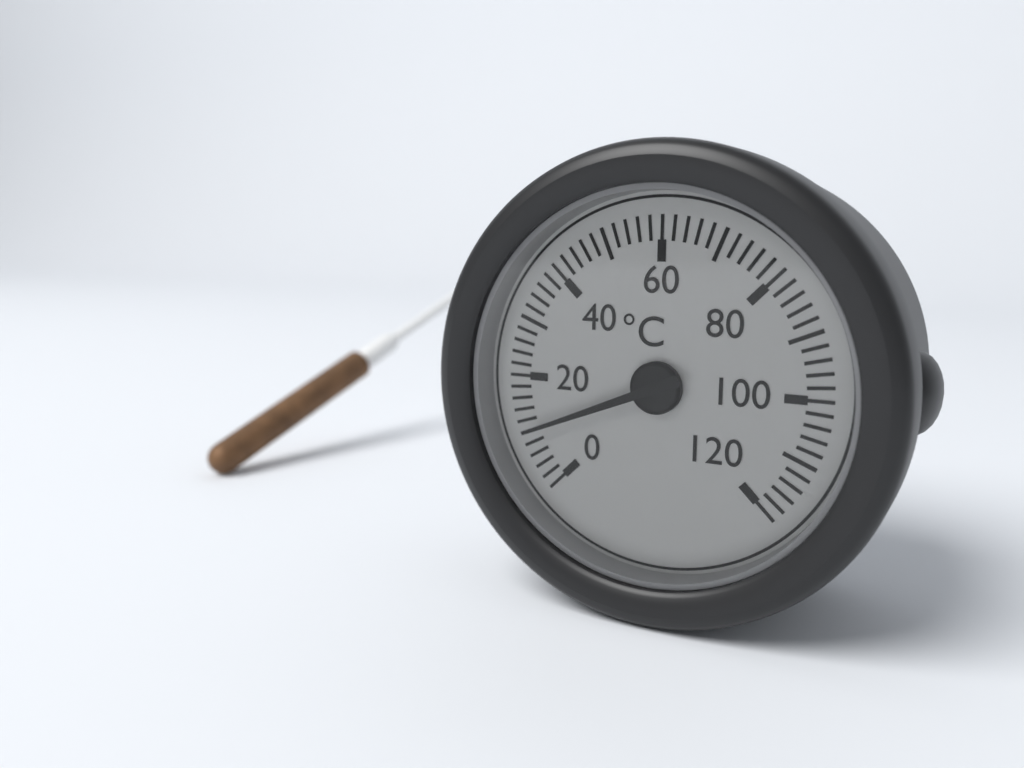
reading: 10 °C
